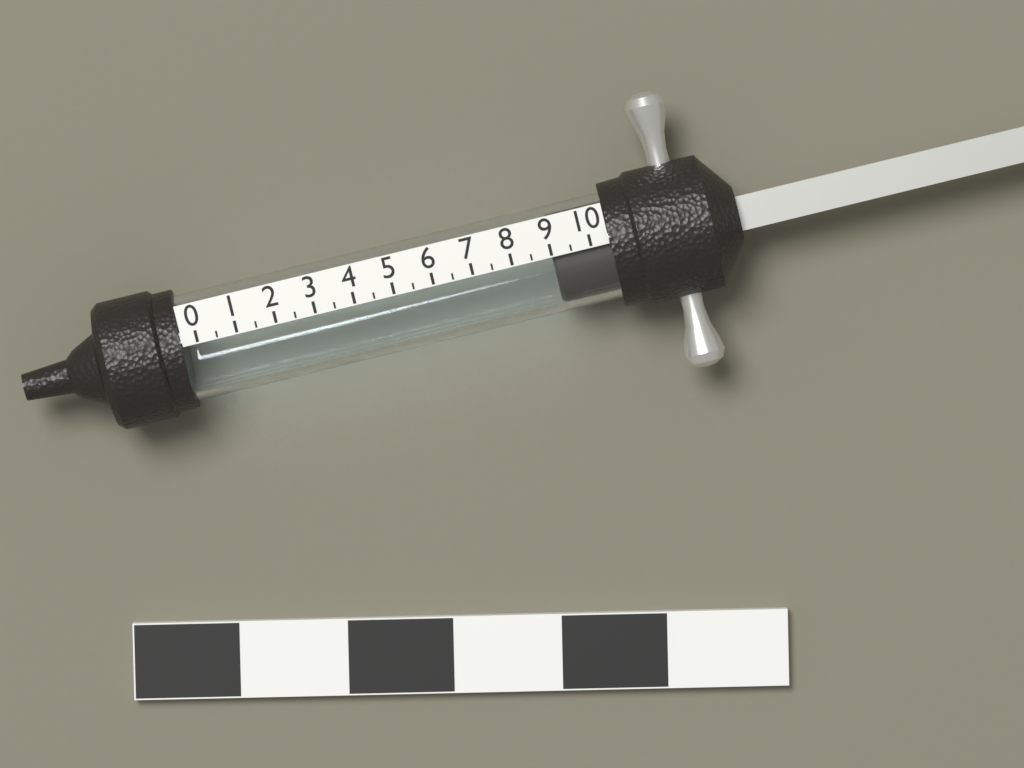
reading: 9.0 (no unit)
